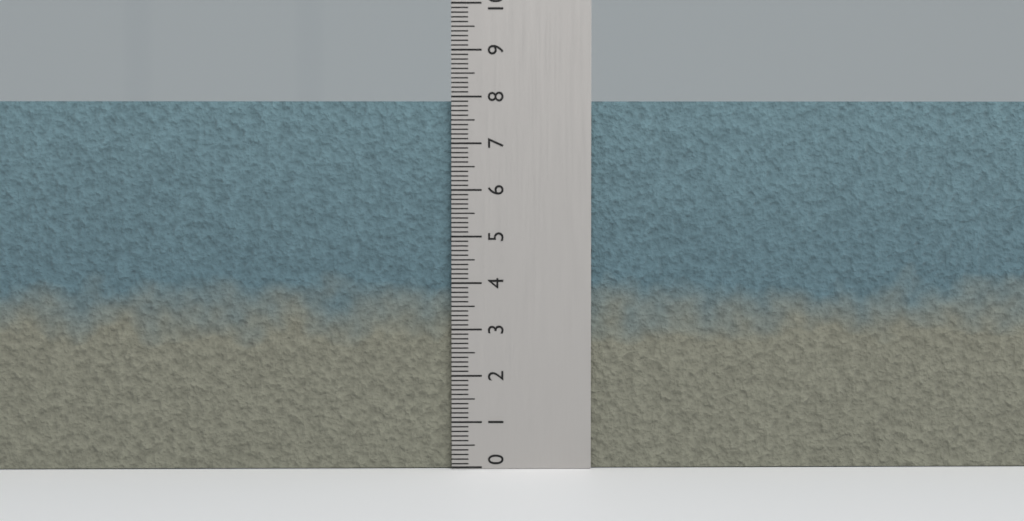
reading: 7.9 (no unit)
